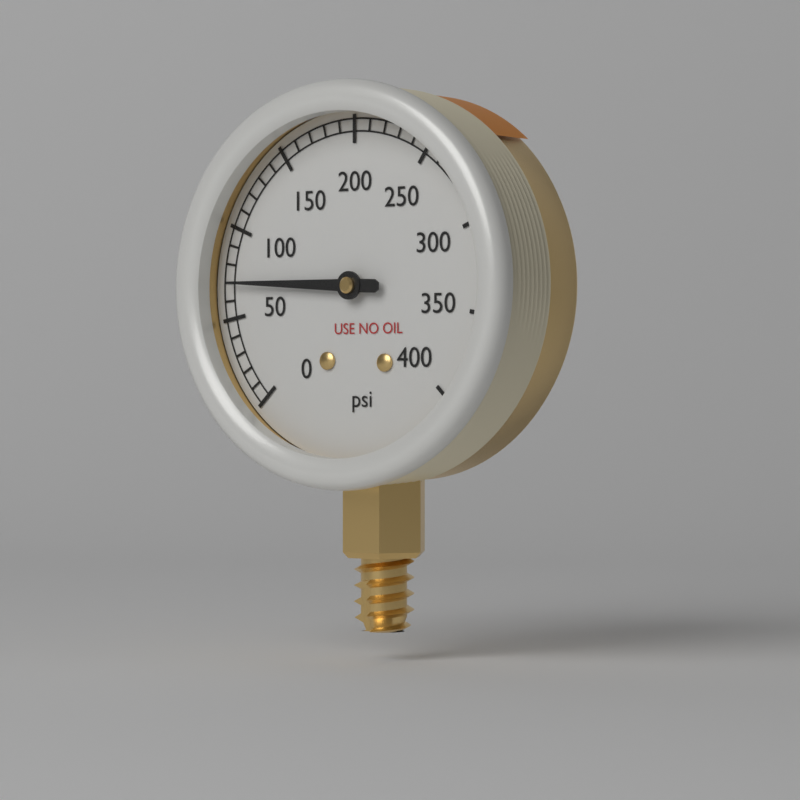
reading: 70 psi
